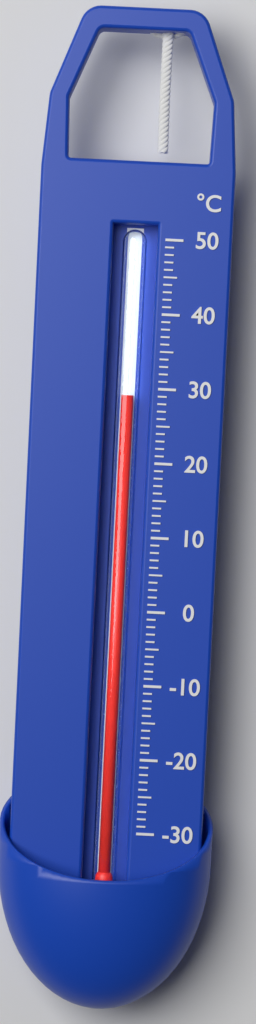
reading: 29 °C
